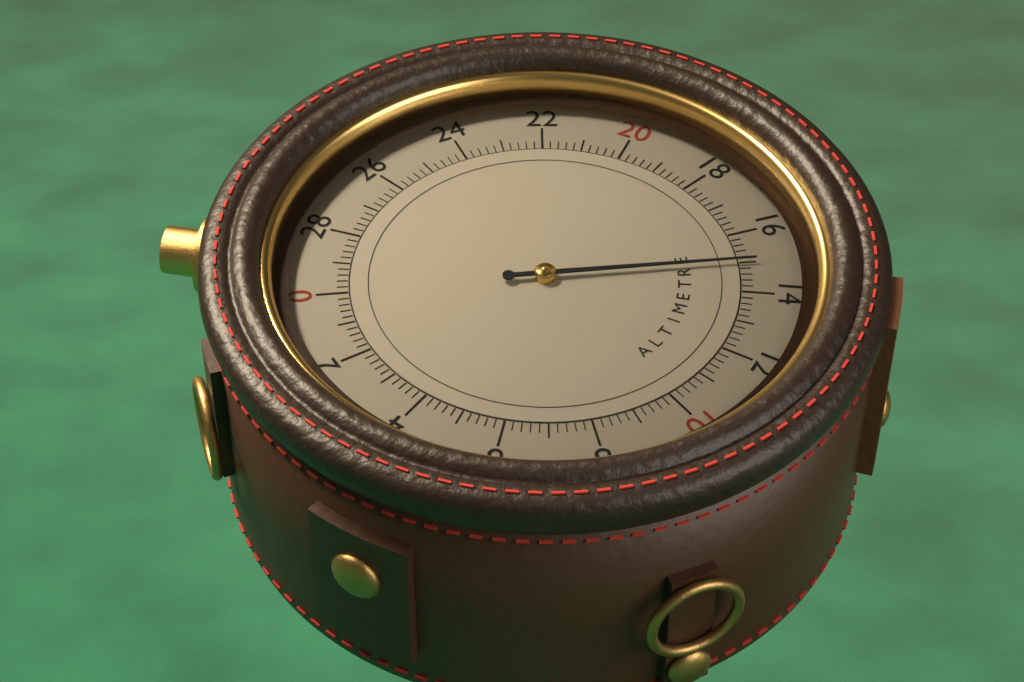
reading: 15.0 (no unit)
